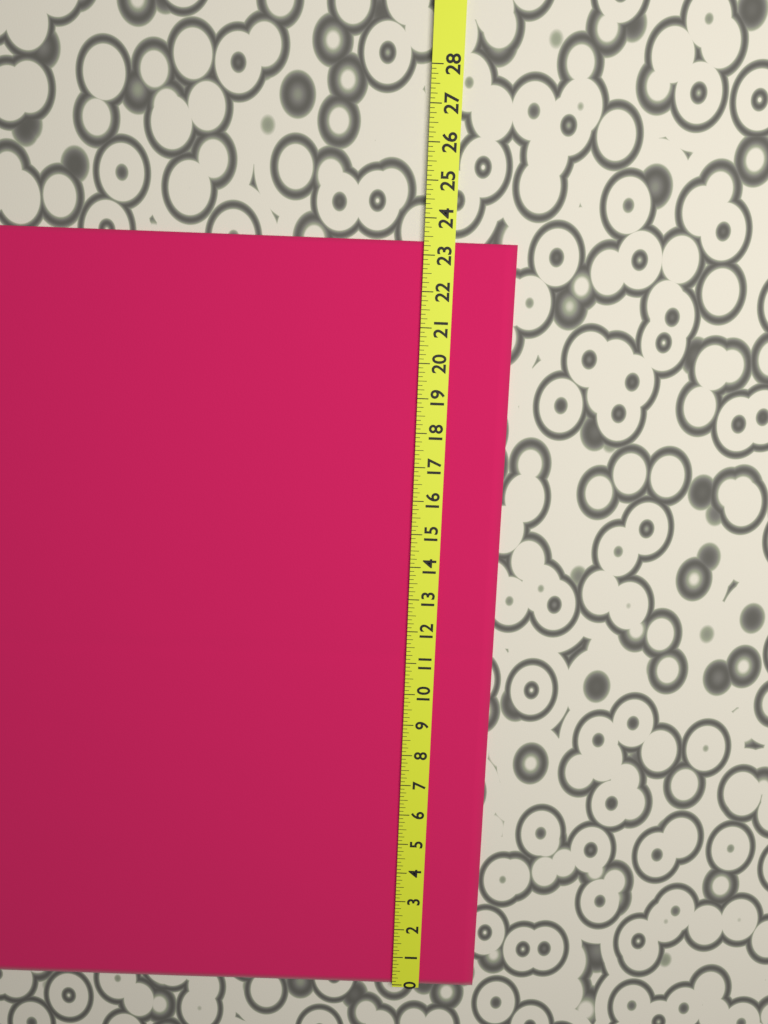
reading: 23.375 (no unit)
